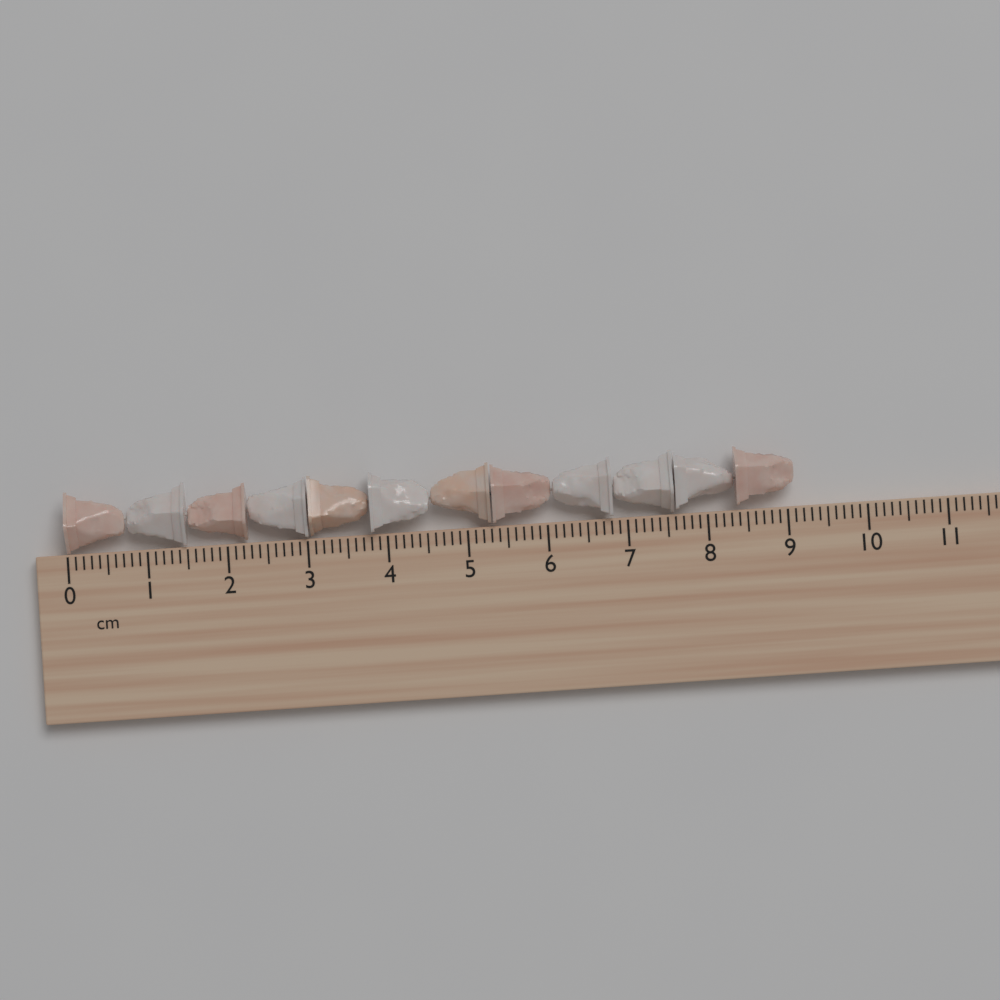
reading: 9.1 cm
